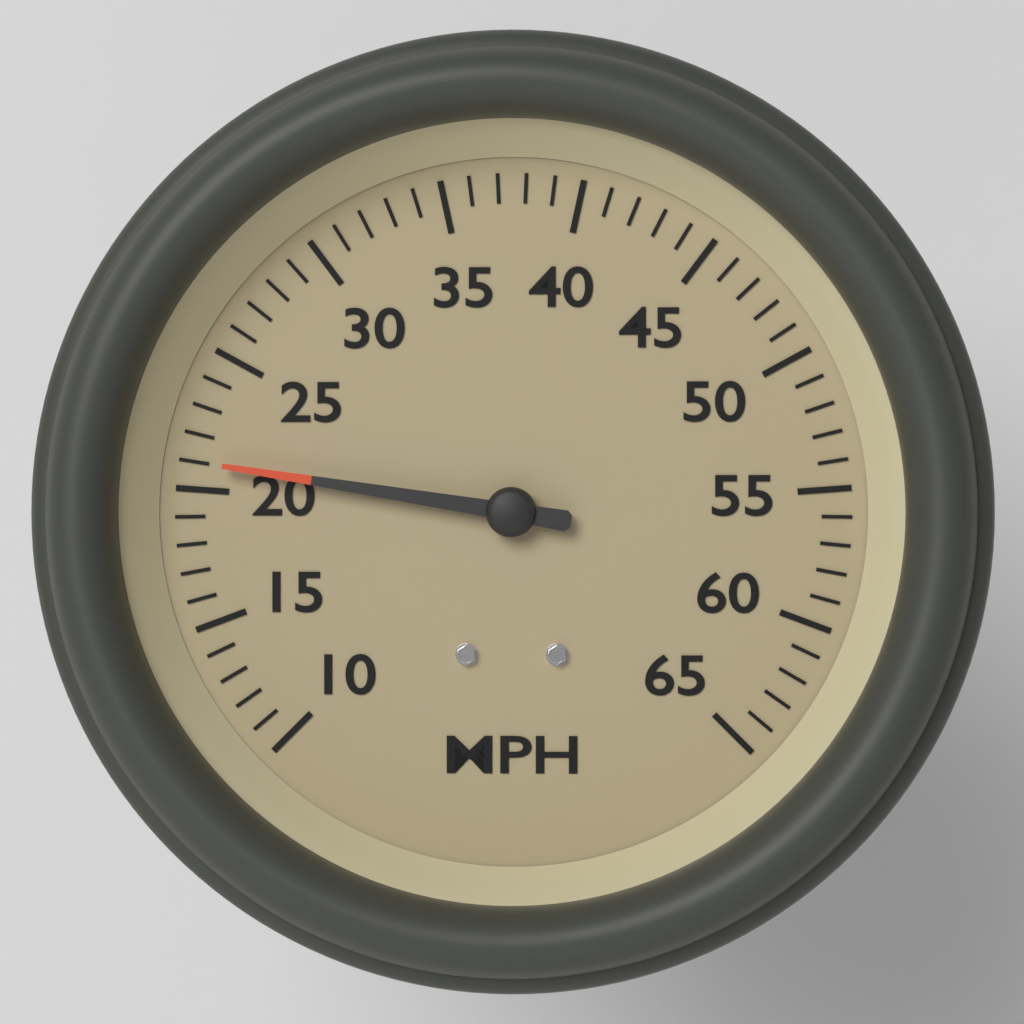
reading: 21 MPH
